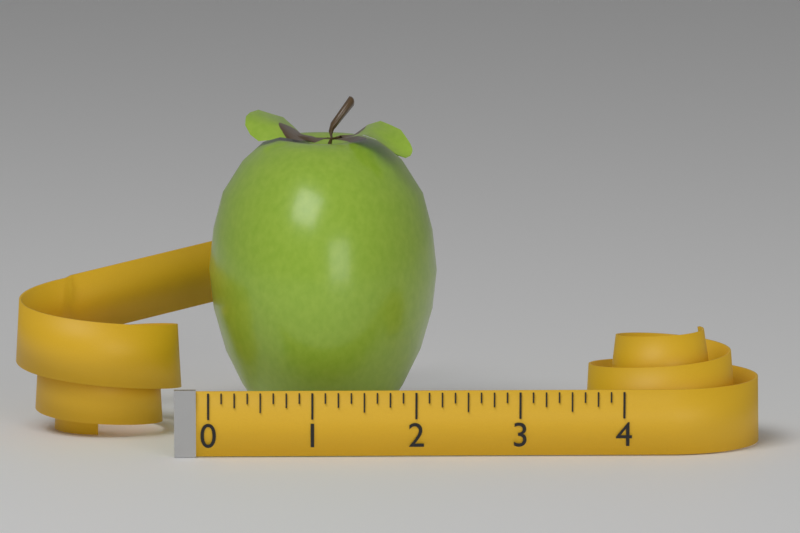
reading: 2.250 (no unit)
